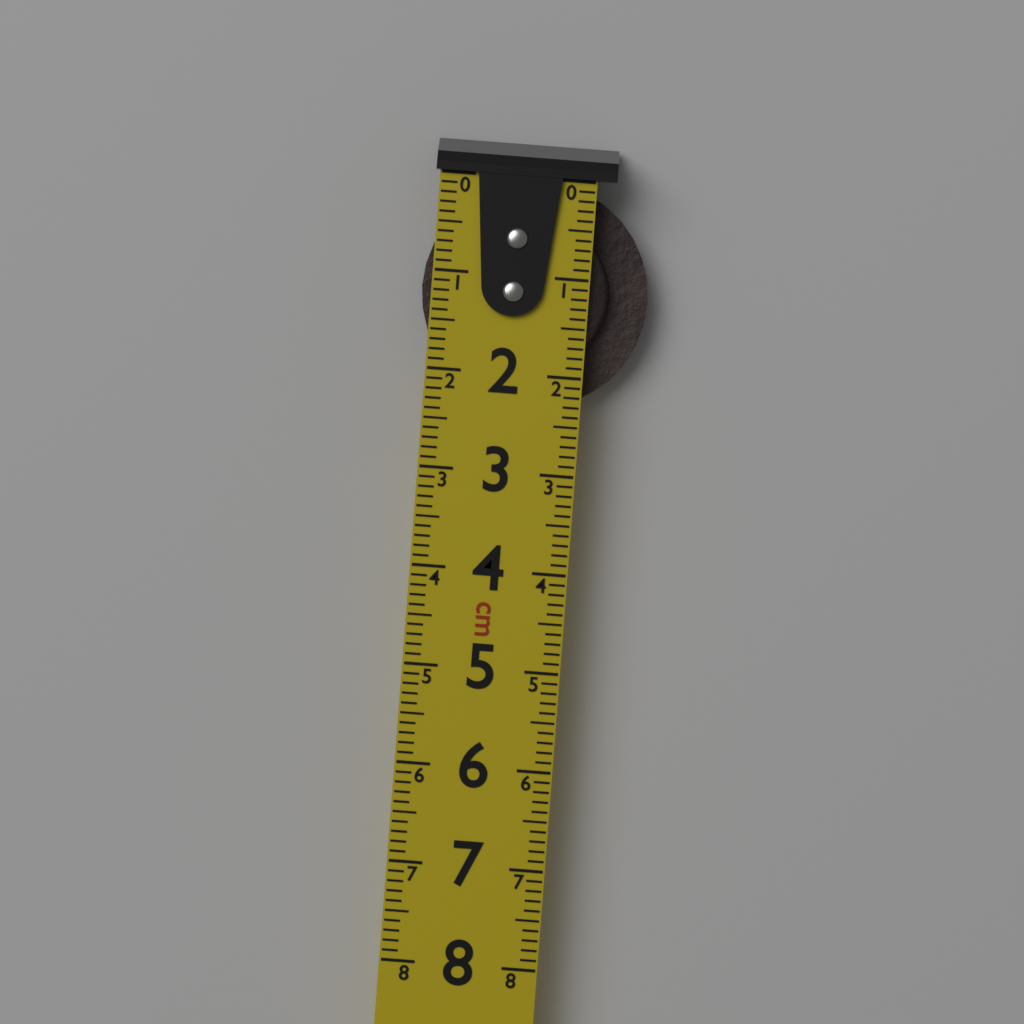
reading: 2.3 cm
